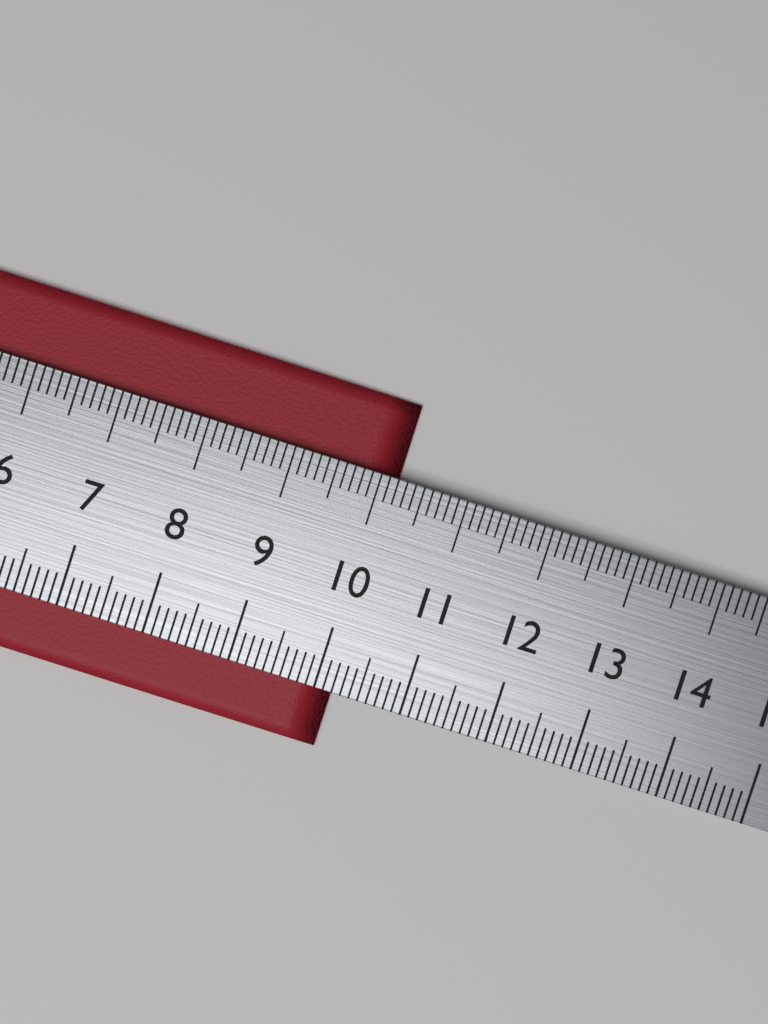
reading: 10.2 cm
